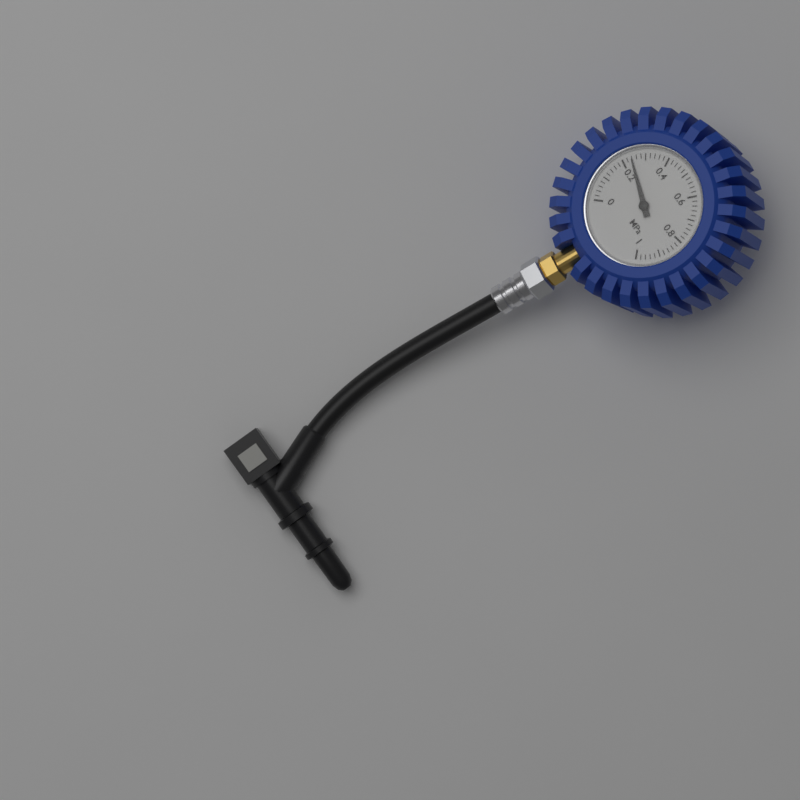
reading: 0.24 MPa
